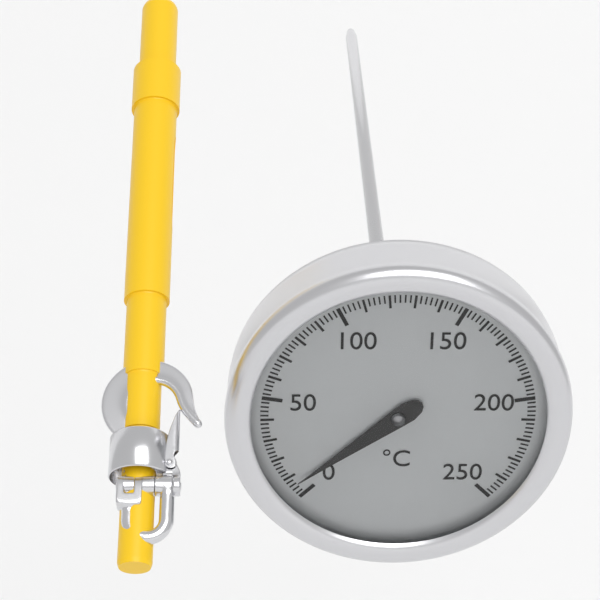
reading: 6 °C
